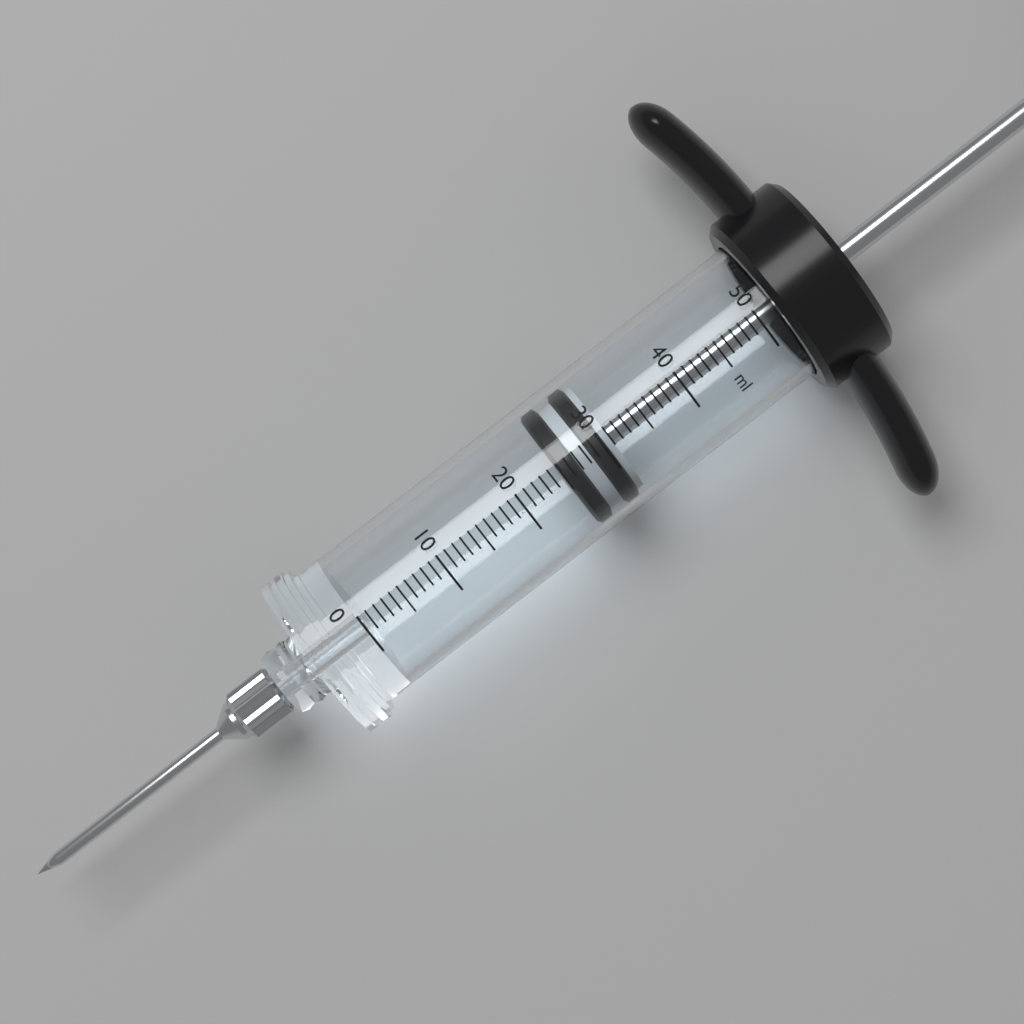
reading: 25 ml
